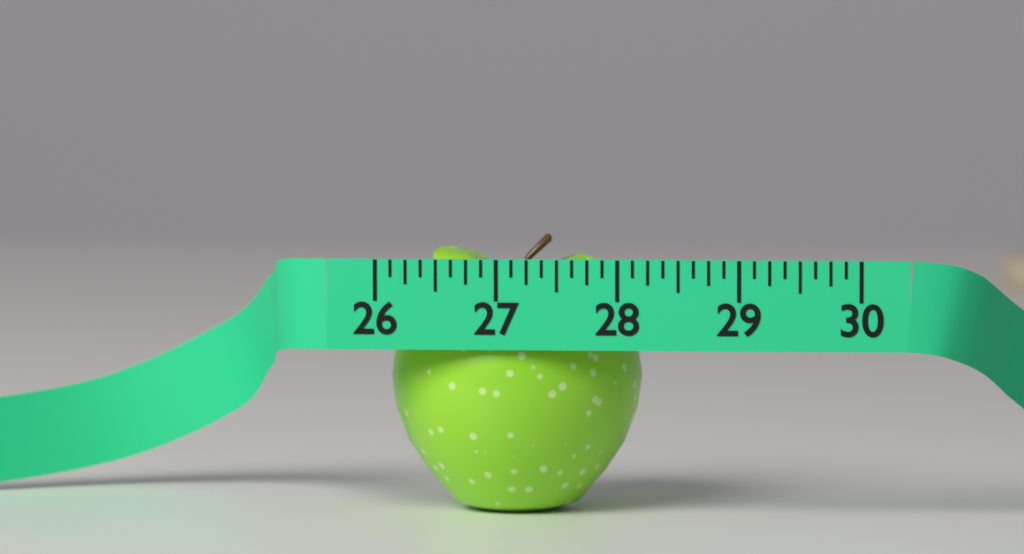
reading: 28.125 (no unit)
